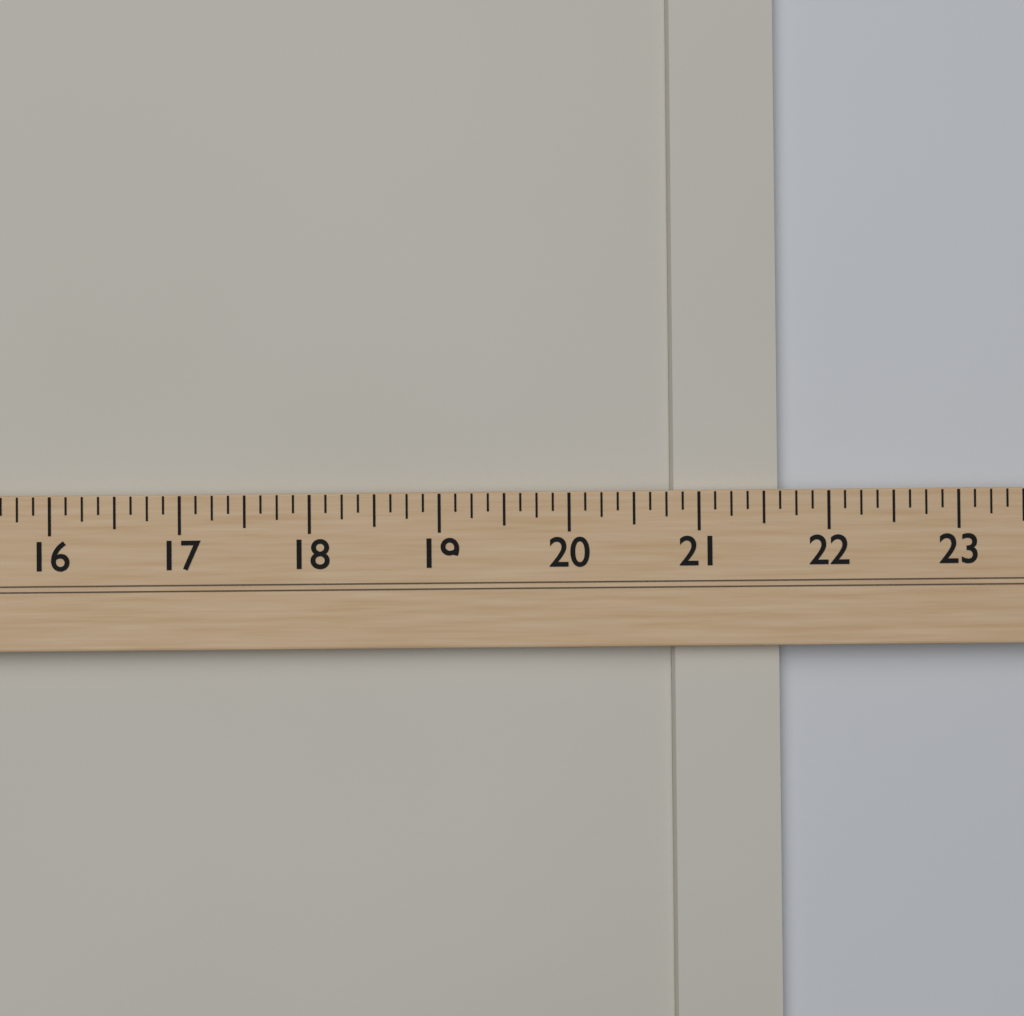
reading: 21.625 (no unit)
